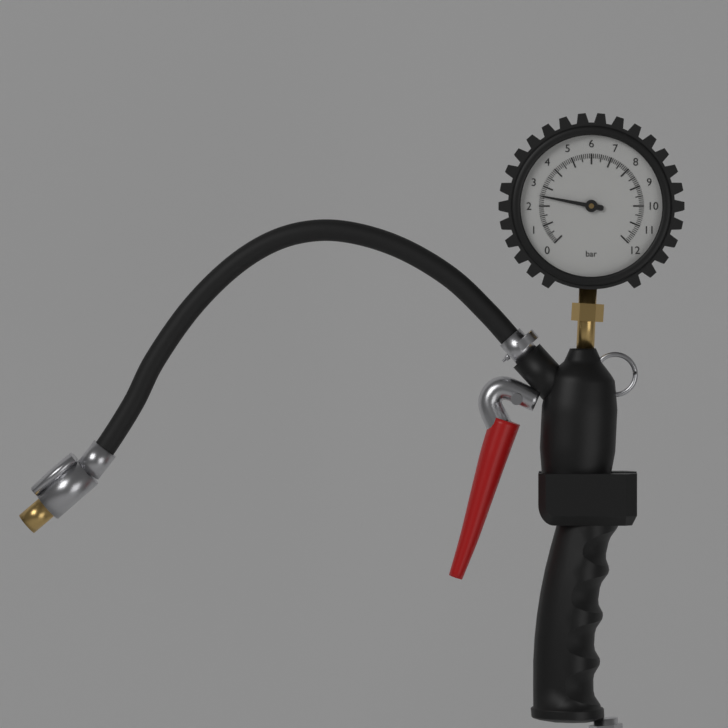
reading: 2.5 bar
